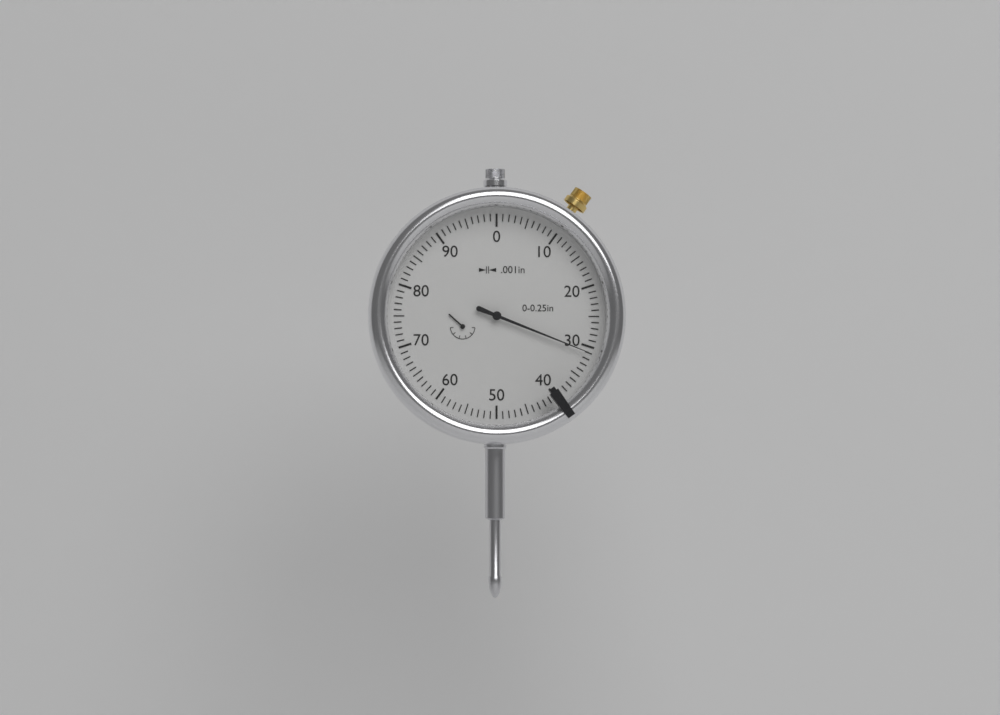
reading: 0.031 in
